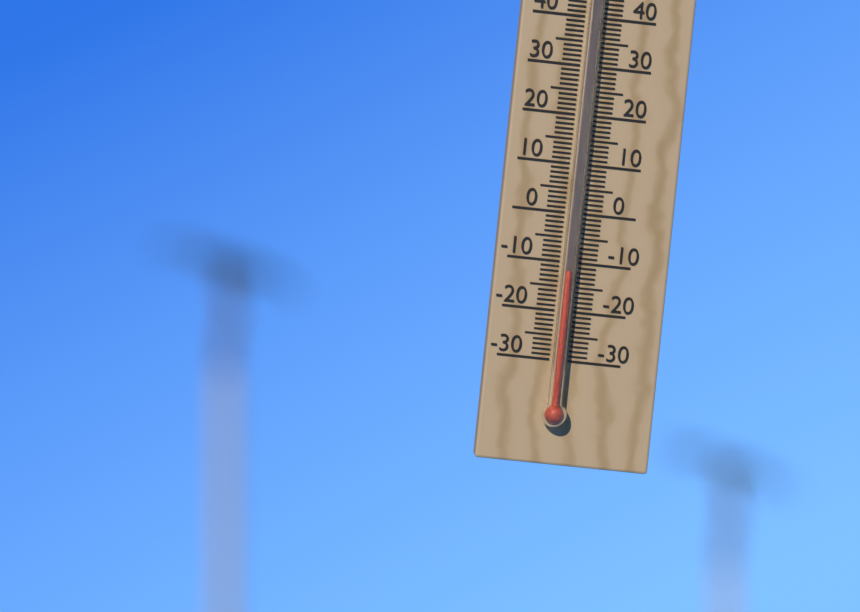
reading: -12 °C
